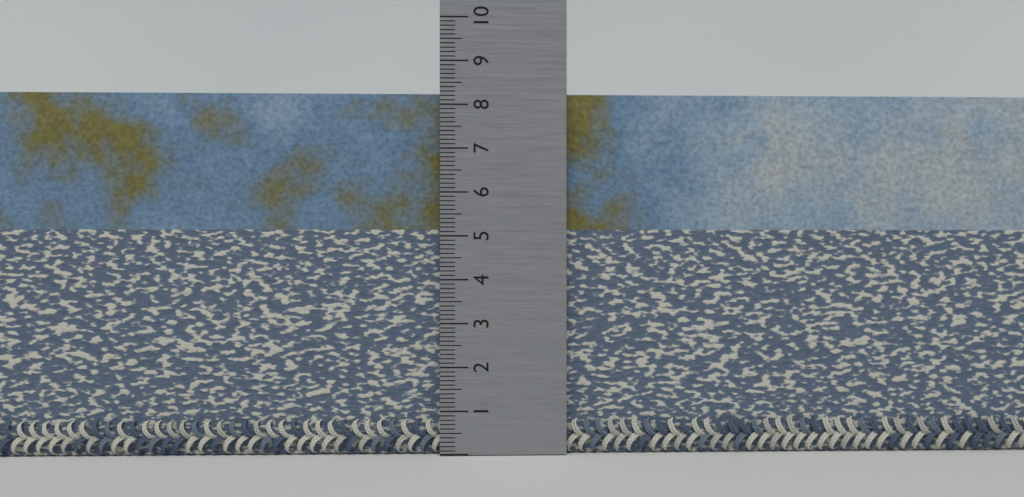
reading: 8.3 (no unit)
